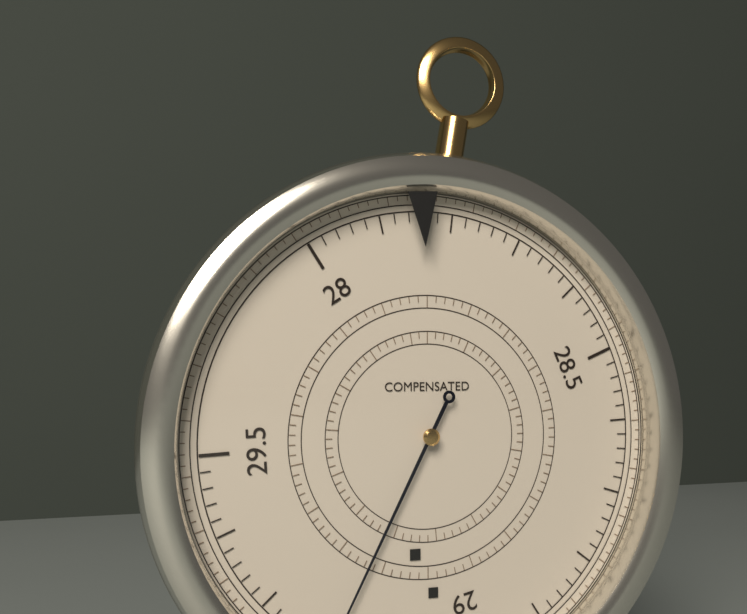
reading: 29.20 (no unit)
